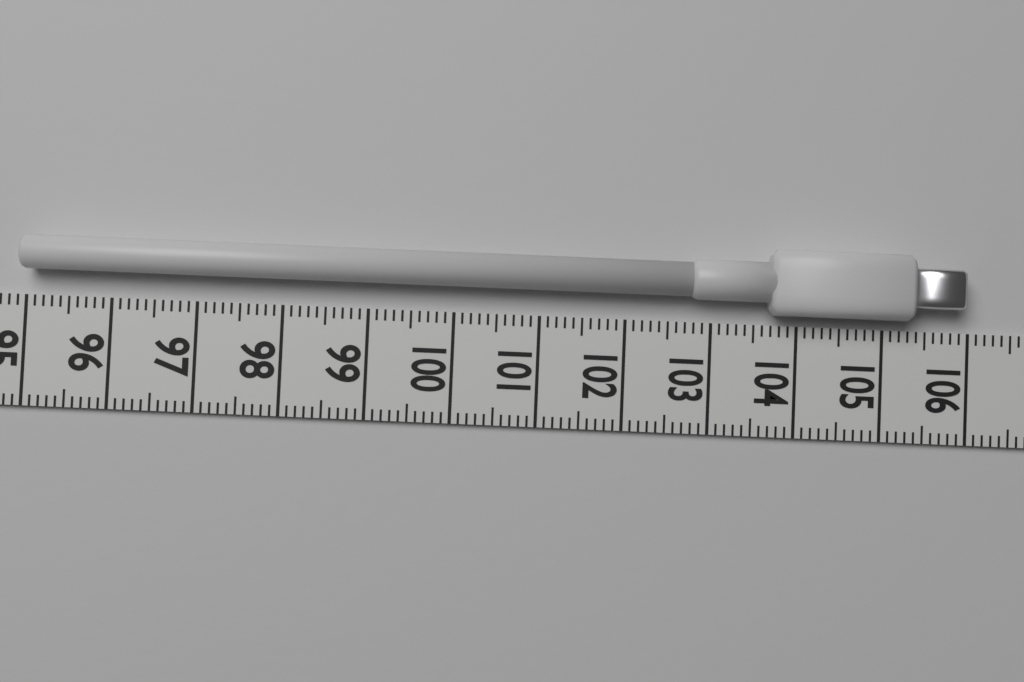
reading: 105.9 (no unit)
